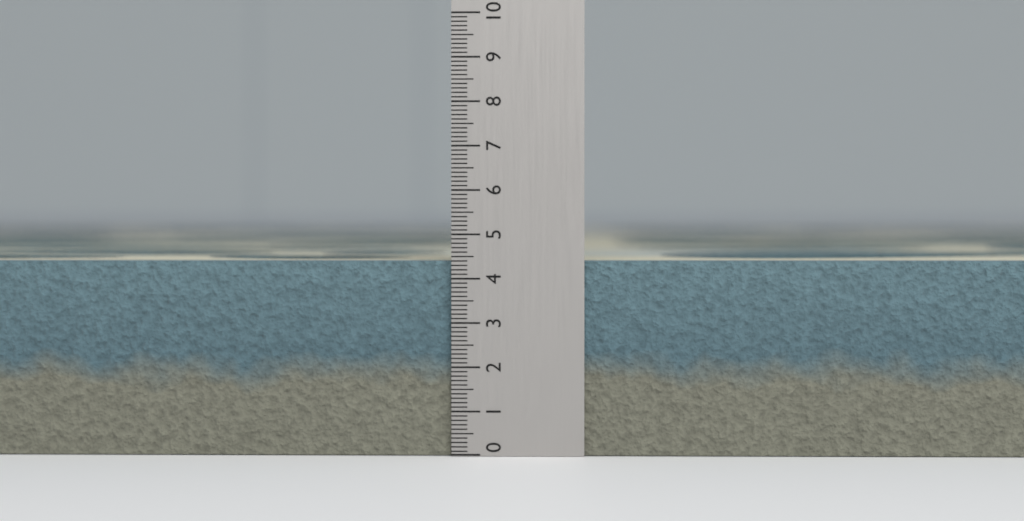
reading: 4.4 (no unit)
